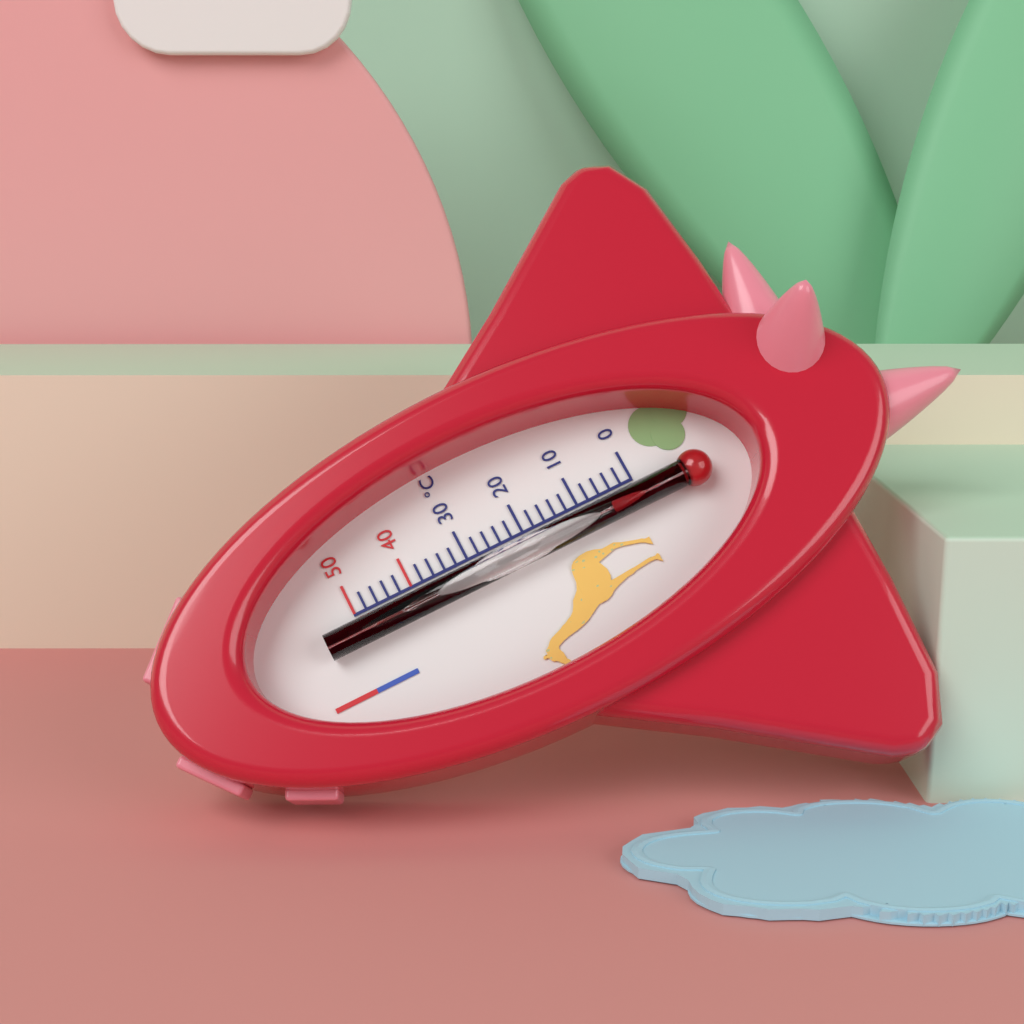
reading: 6 °C
